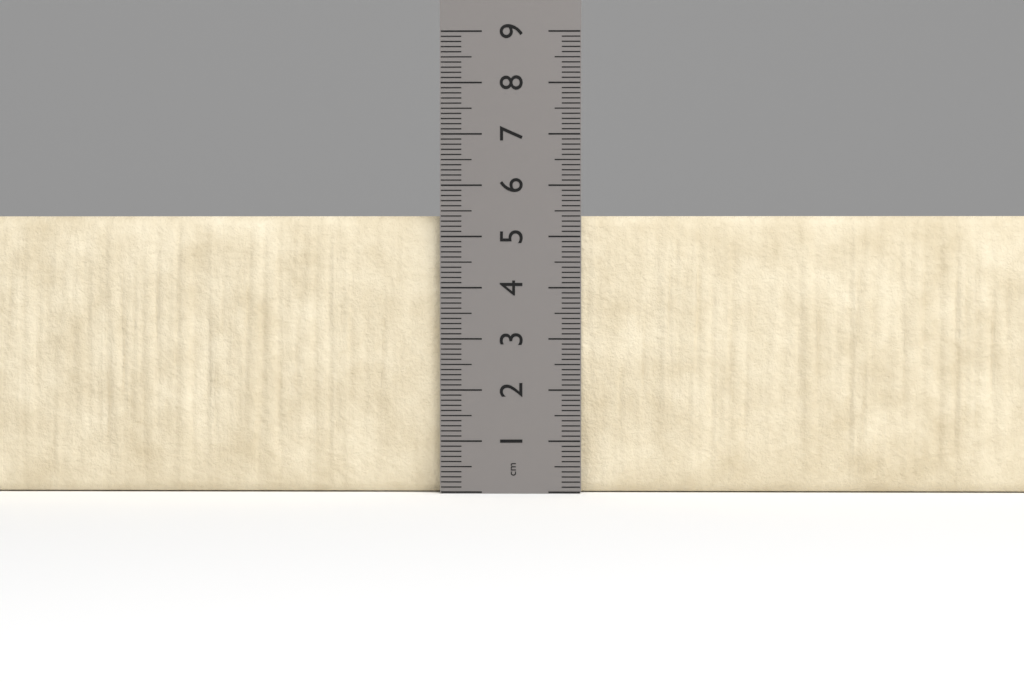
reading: 5.4 cm
